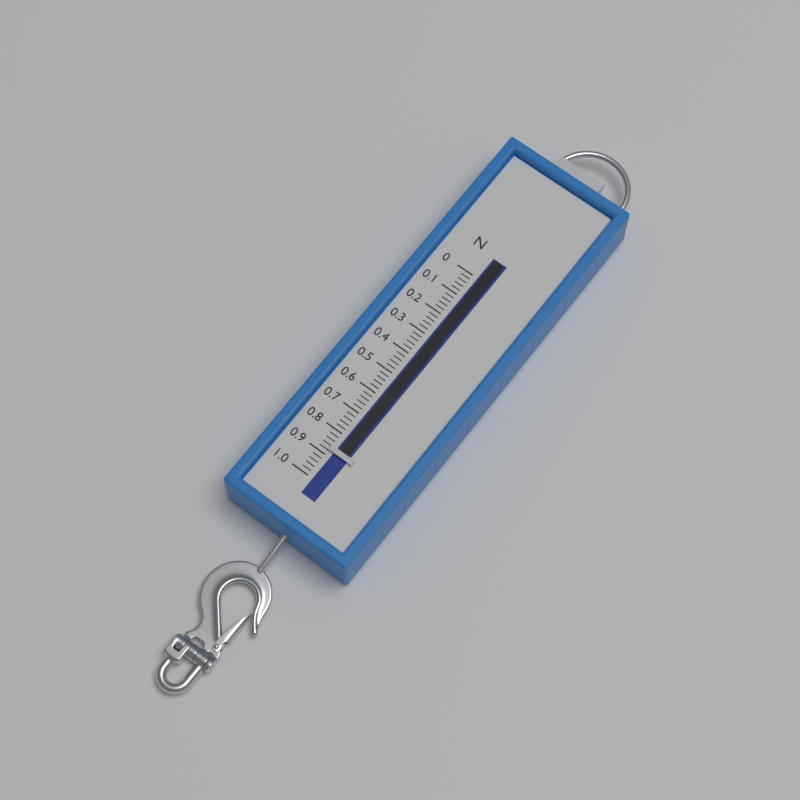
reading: 0.88 N
